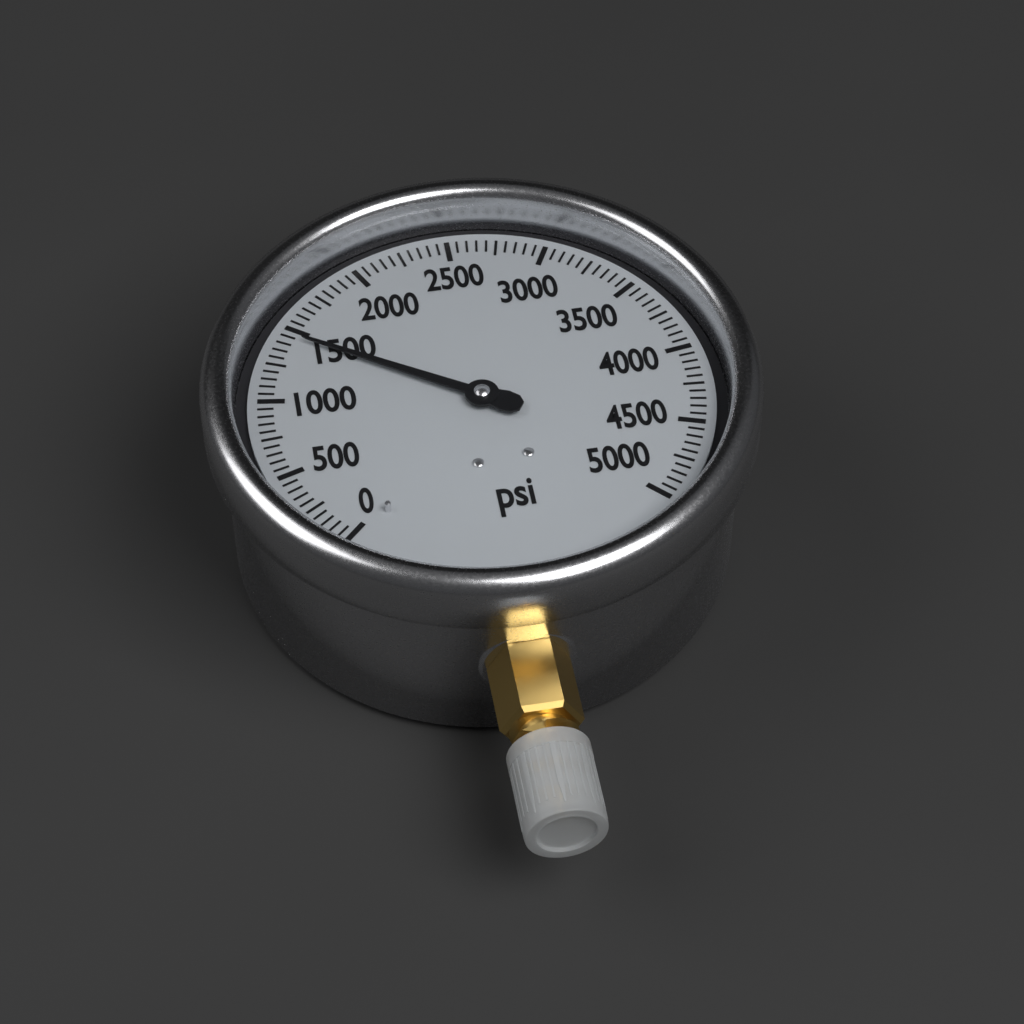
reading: 1450 psi
